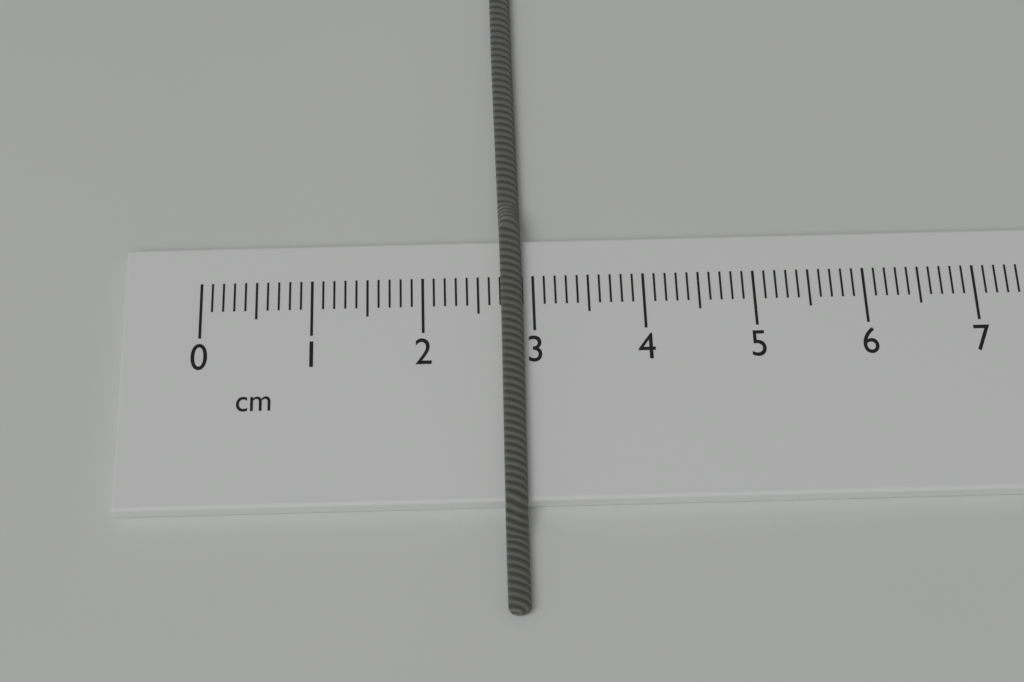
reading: 2.9 cm
